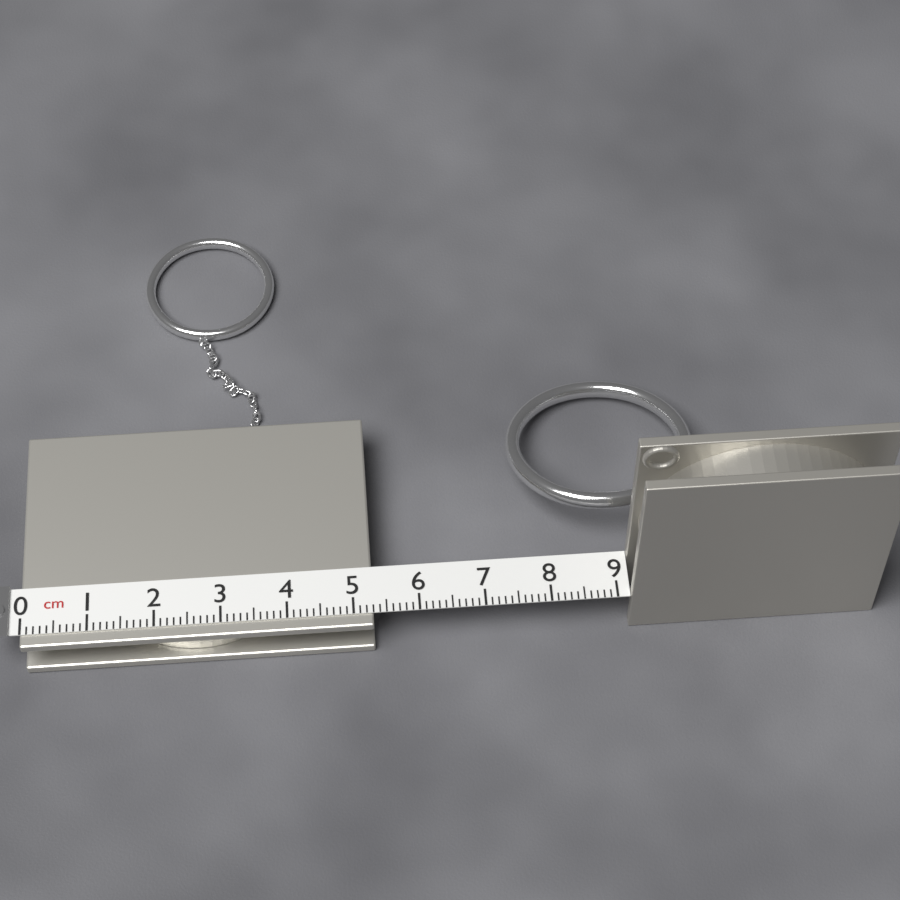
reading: 5.3 cm
